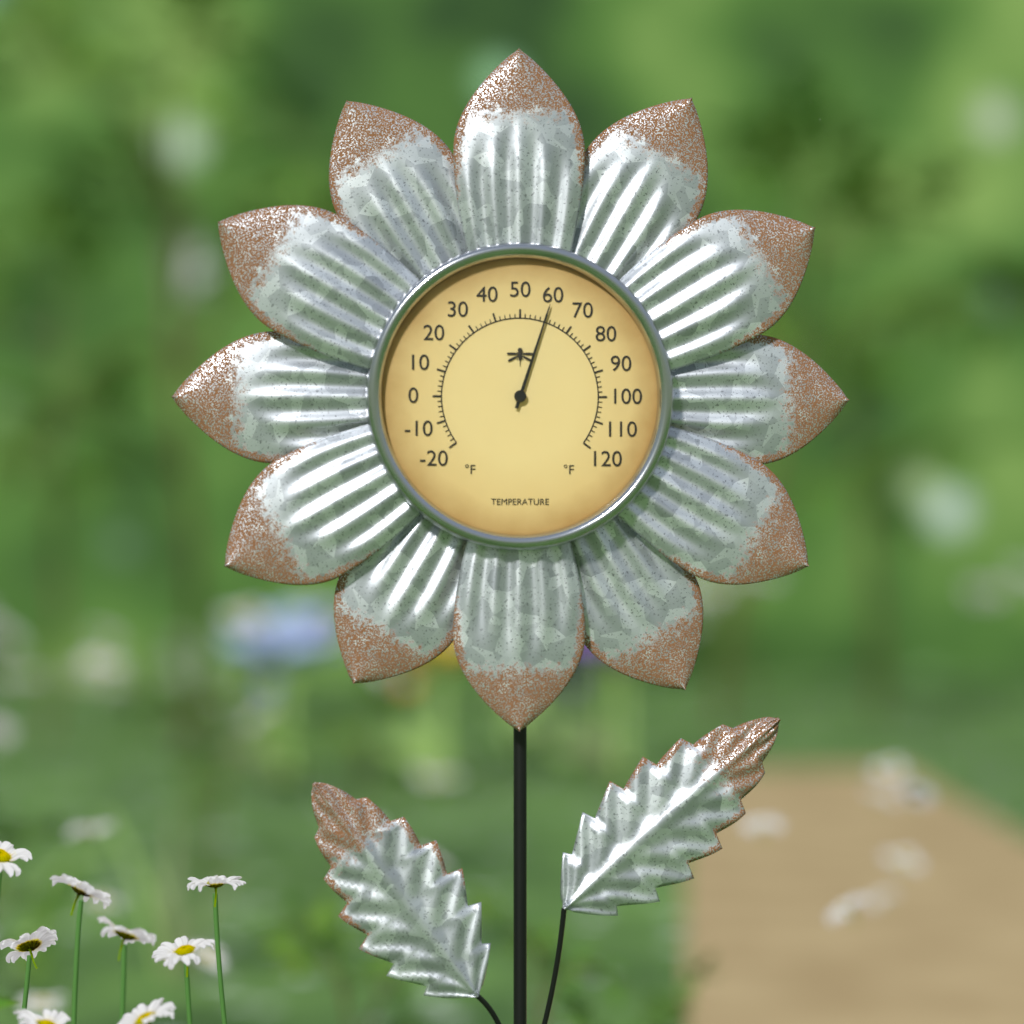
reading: 60 °F
